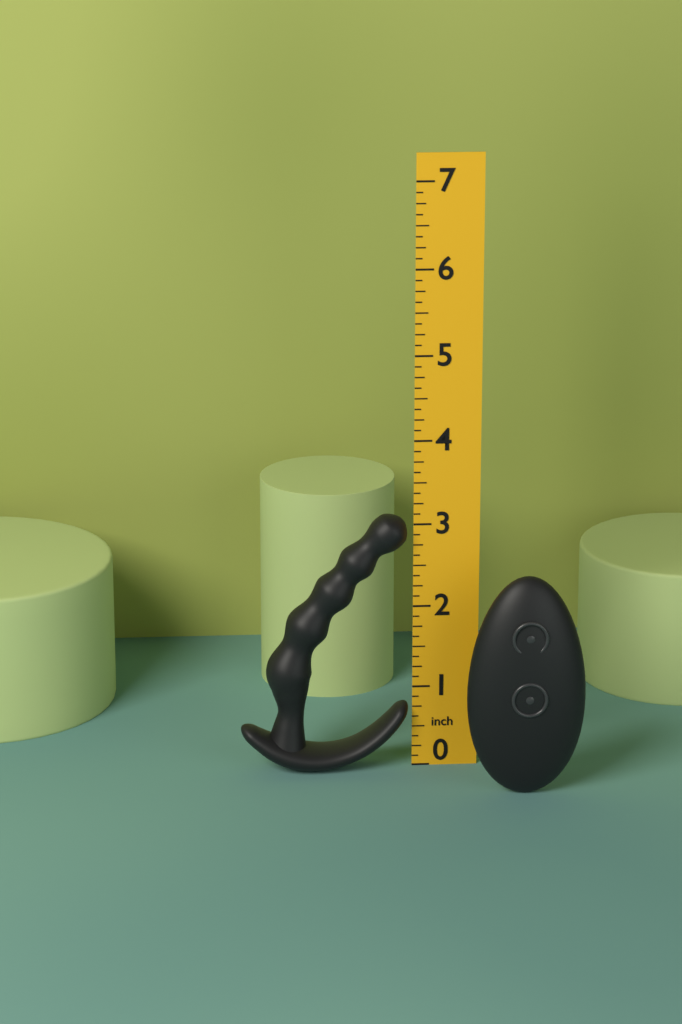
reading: 3.125 in
